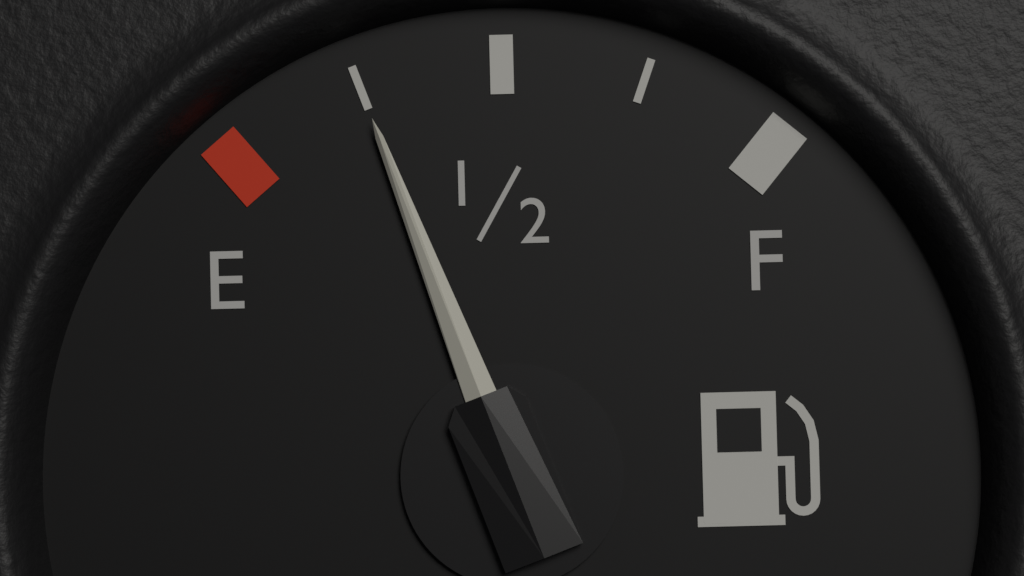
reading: 0.25 (no unit)
